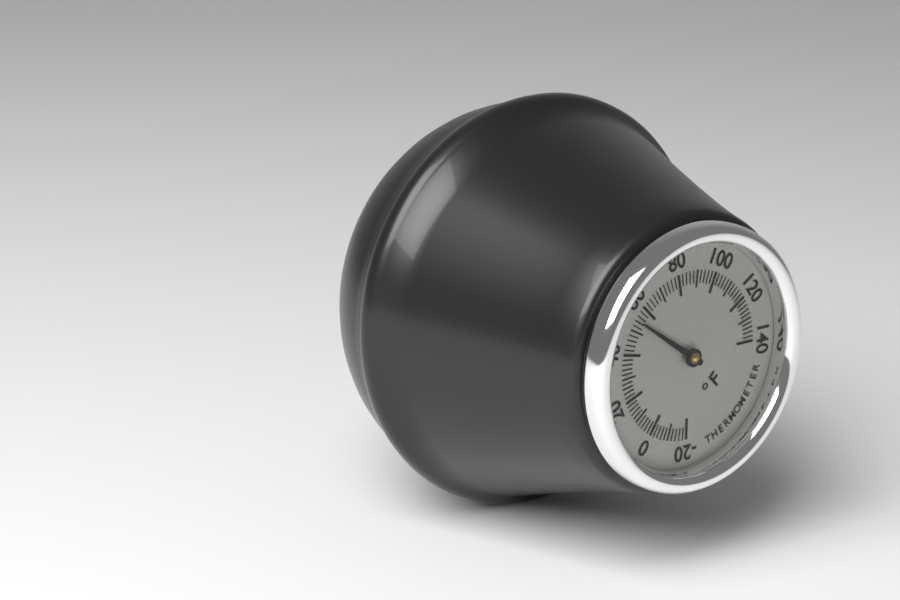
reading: 54 °F
